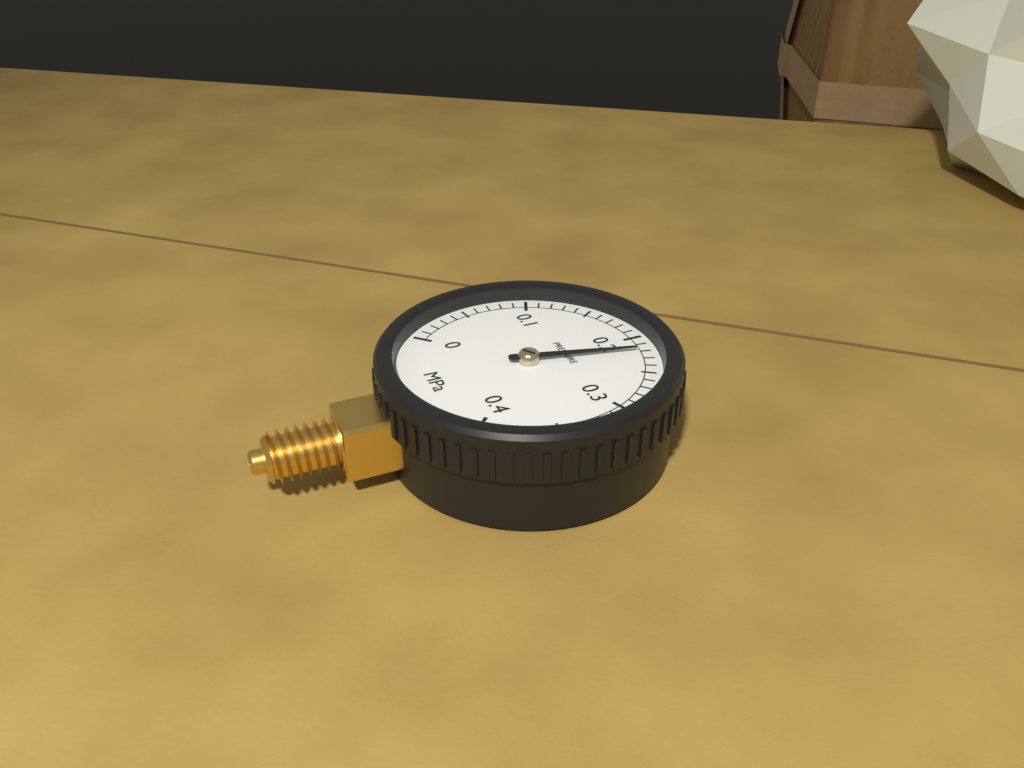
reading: 0.22 MPa
